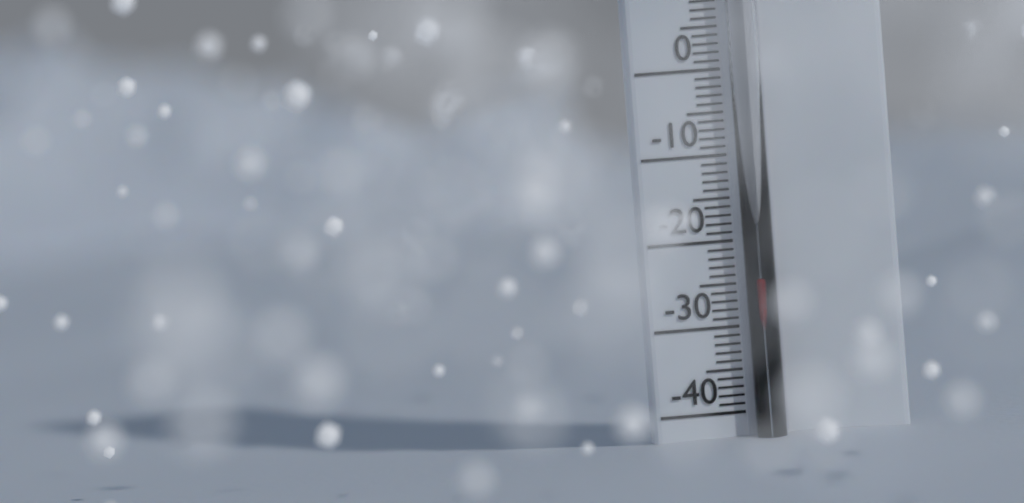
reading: -24 °C
